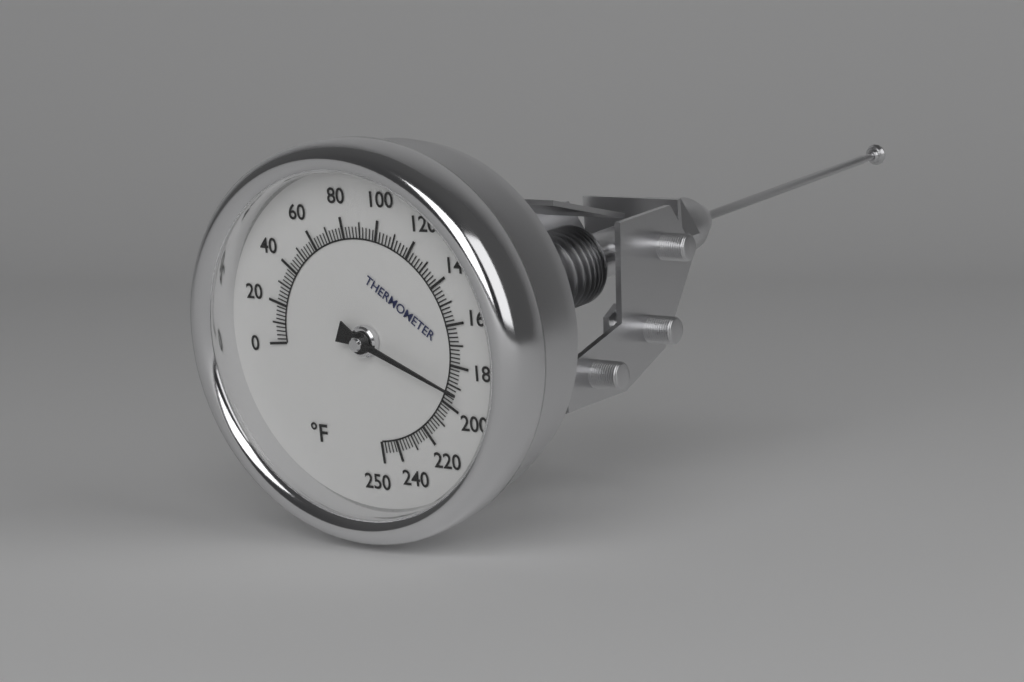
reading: 192 °F
